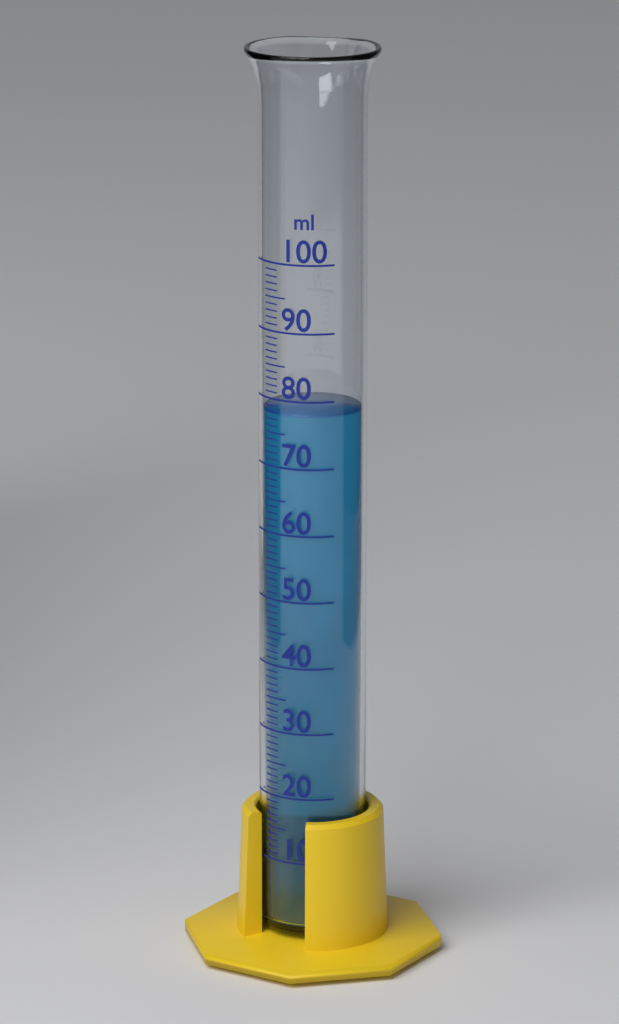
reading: 78 ml
